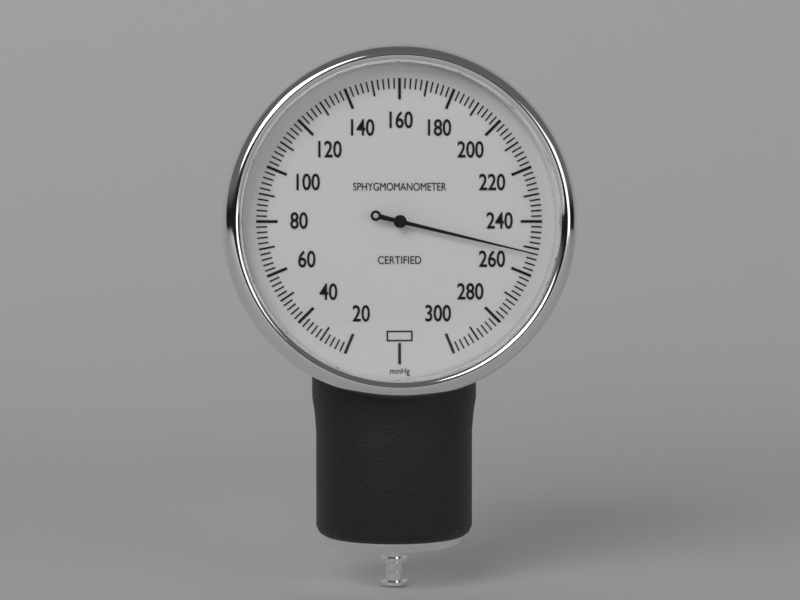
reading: 252 mmHg
